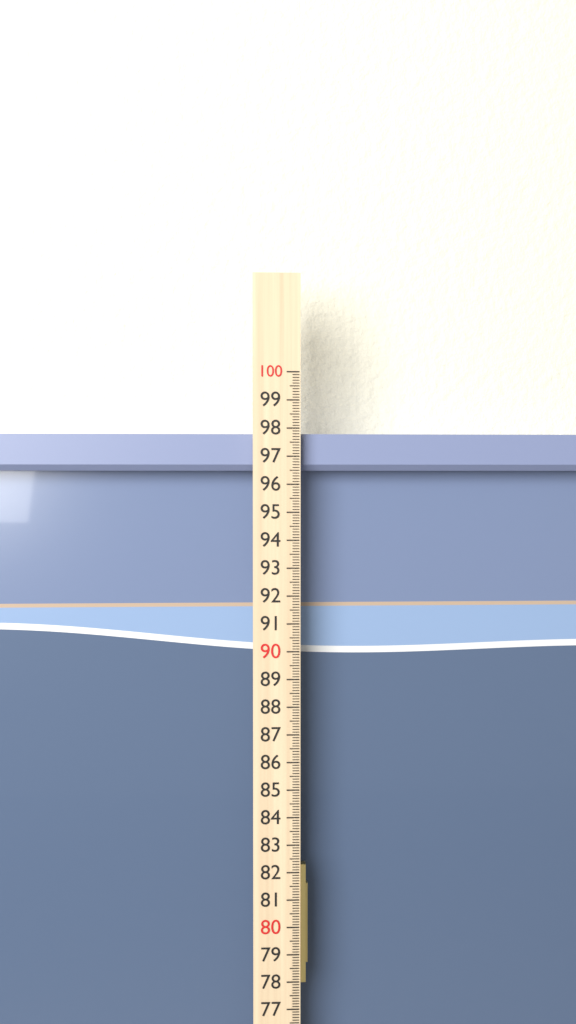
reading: 97.8 cm
